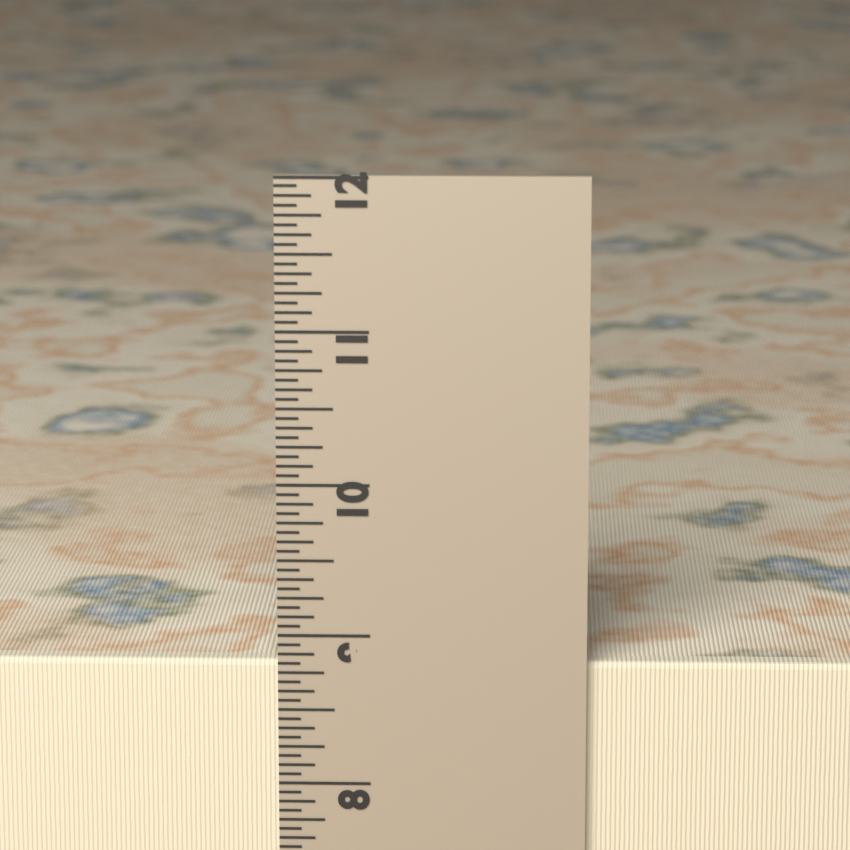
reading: 8.8125 in
